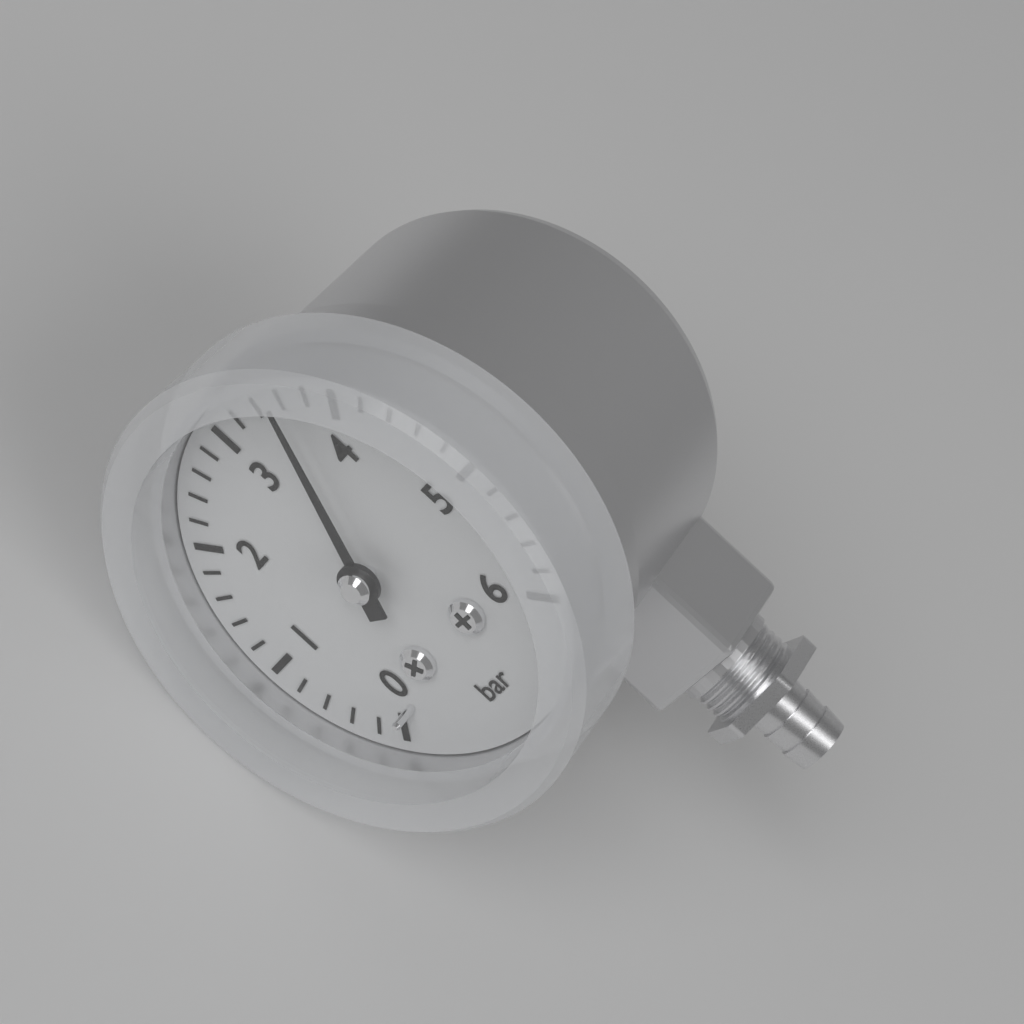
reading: 3.6 bar
